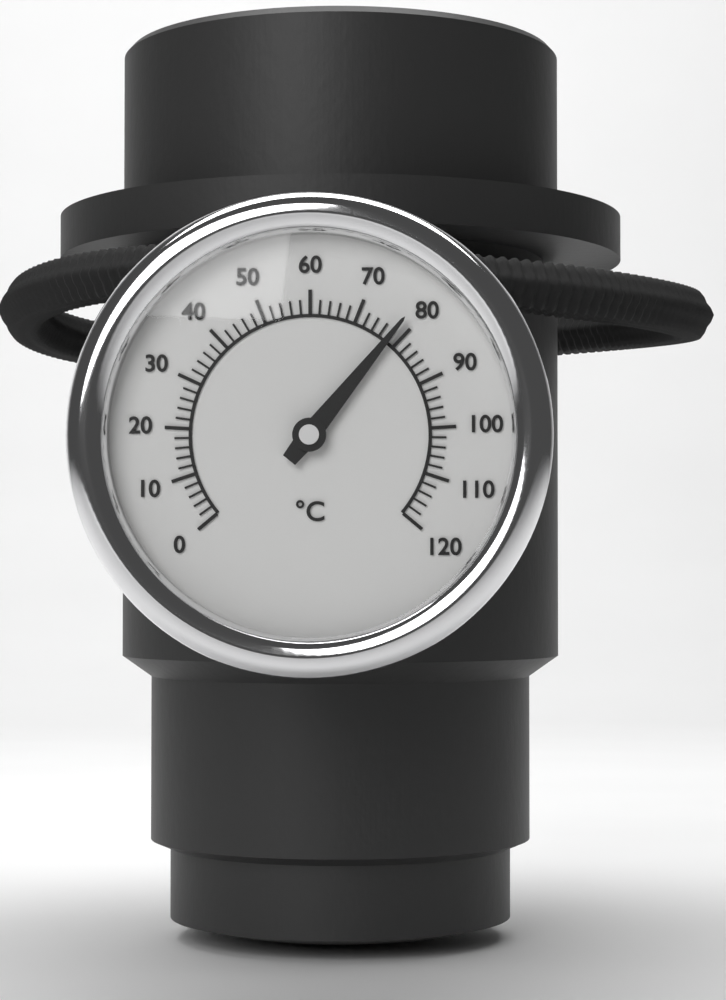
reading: 78 °C
